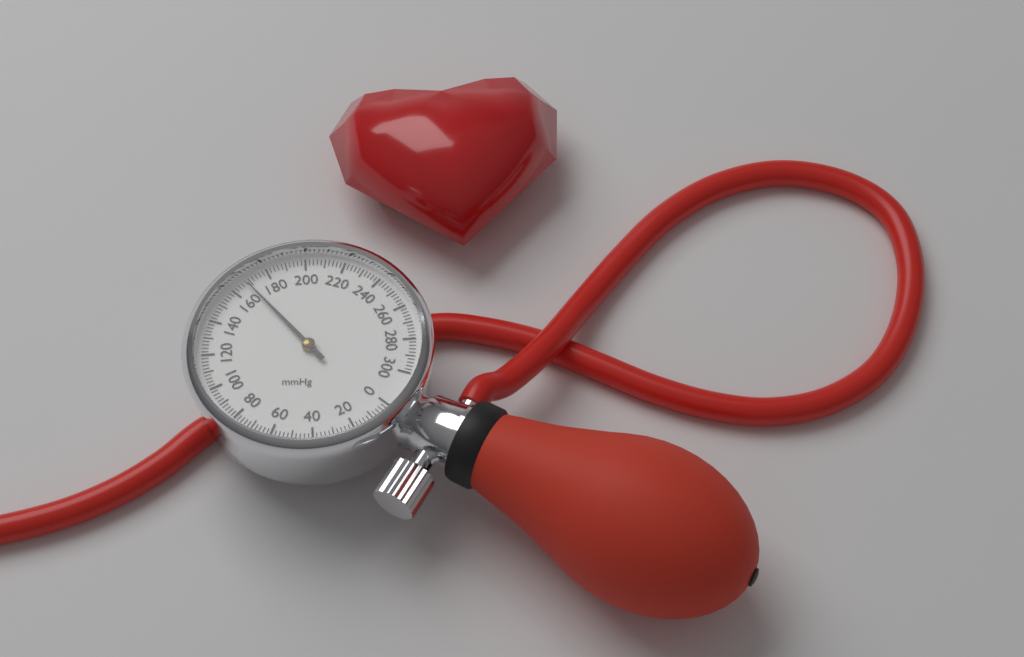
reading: 168 mmHg
